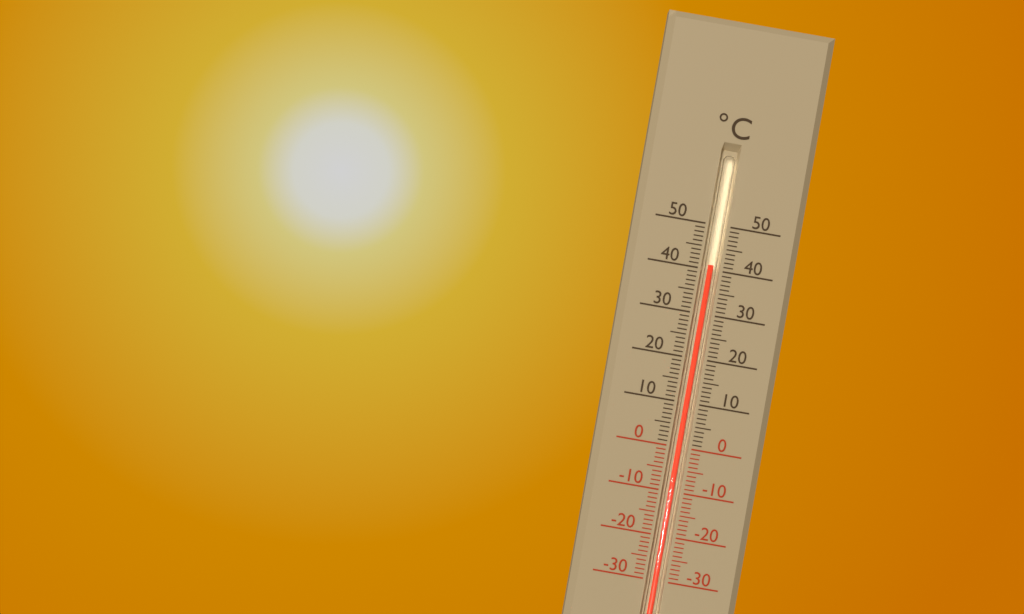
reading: 41 °C
